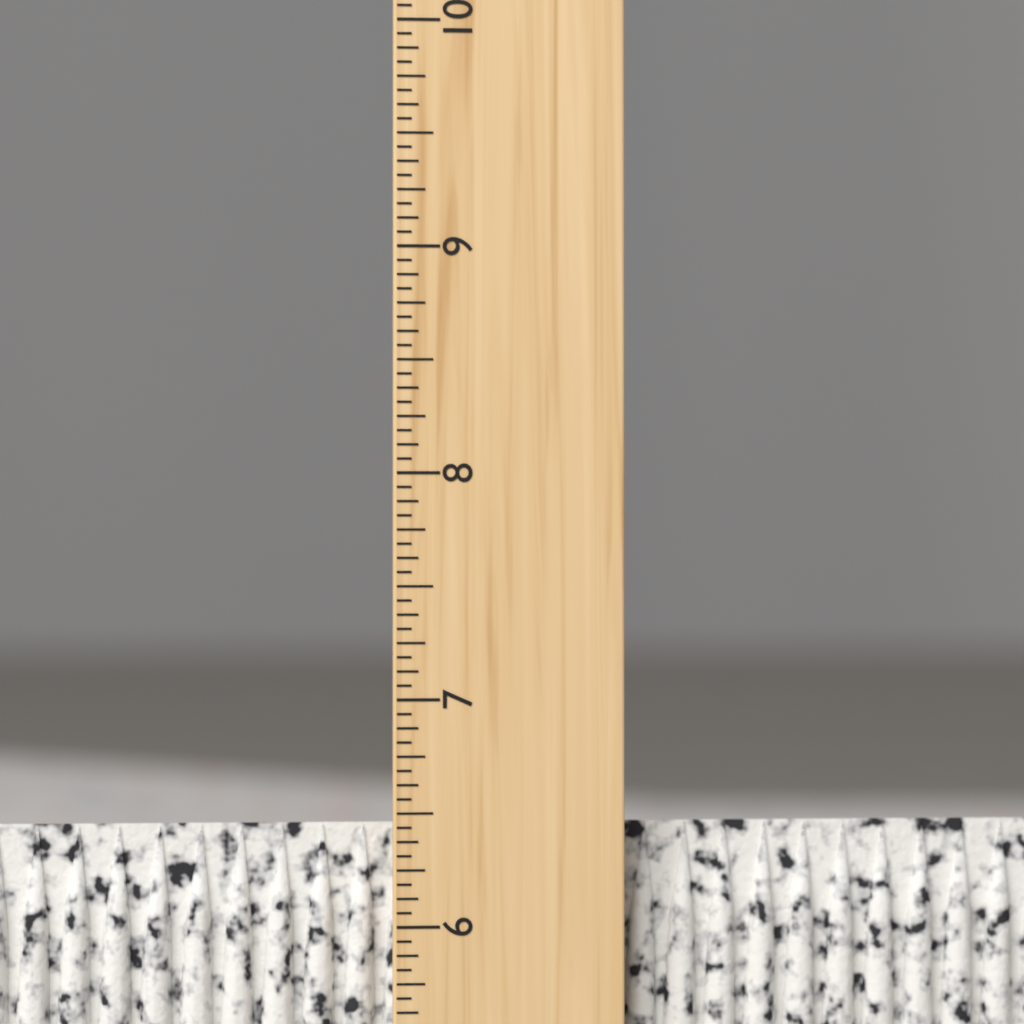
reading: 6.4375 inch
